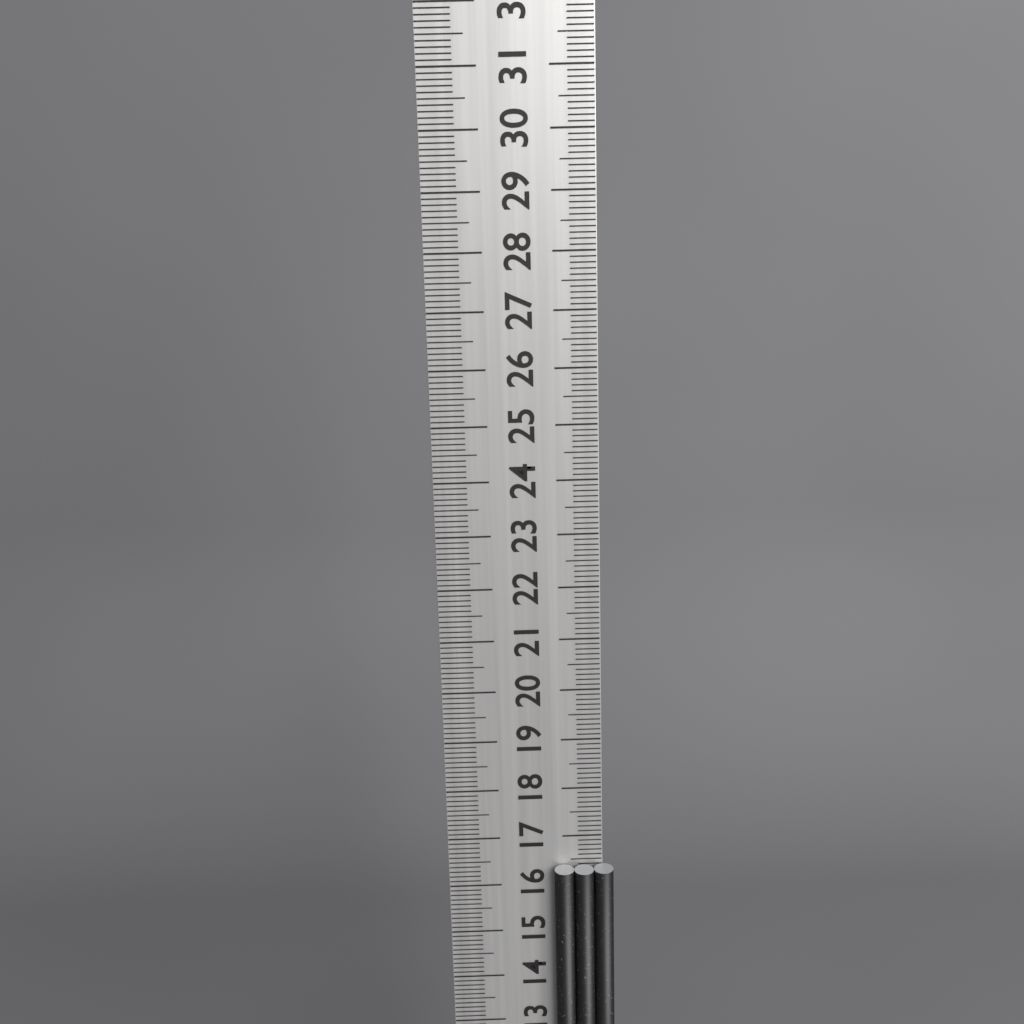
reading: 16.4 cm
